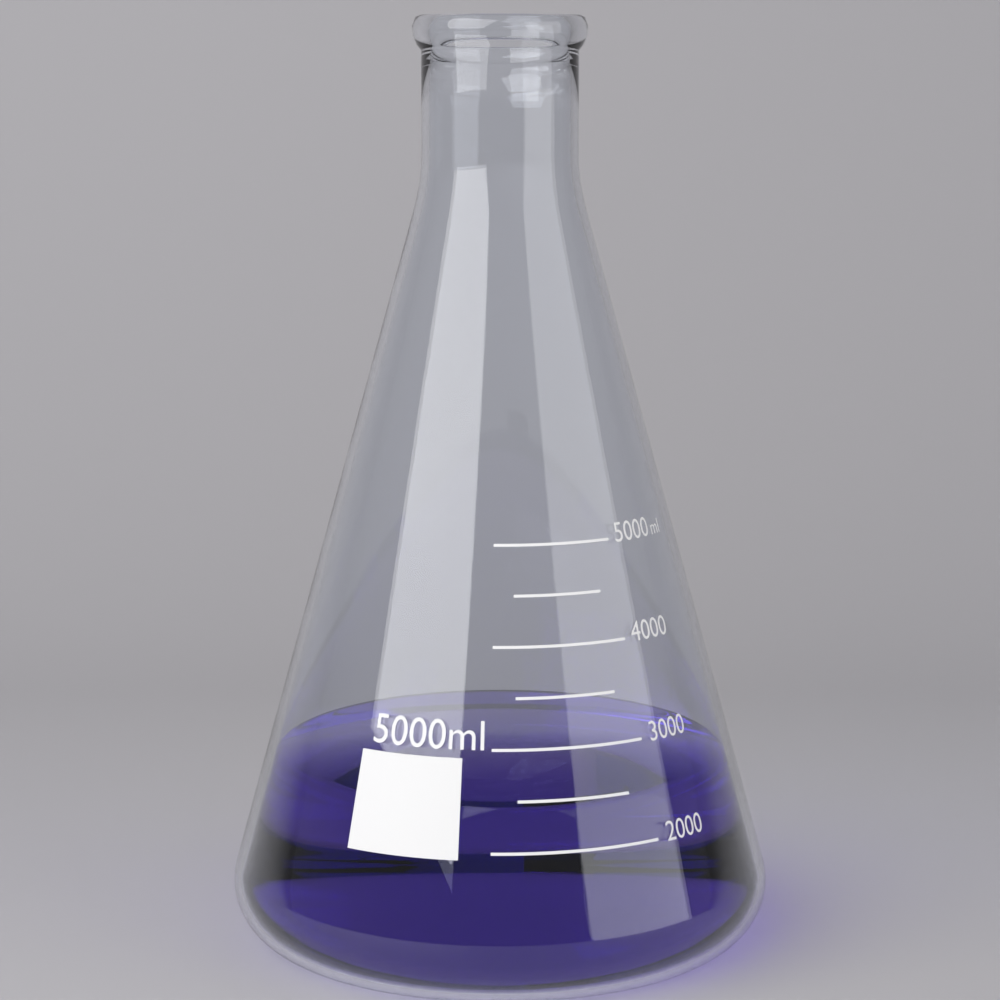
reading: 2500 ml
